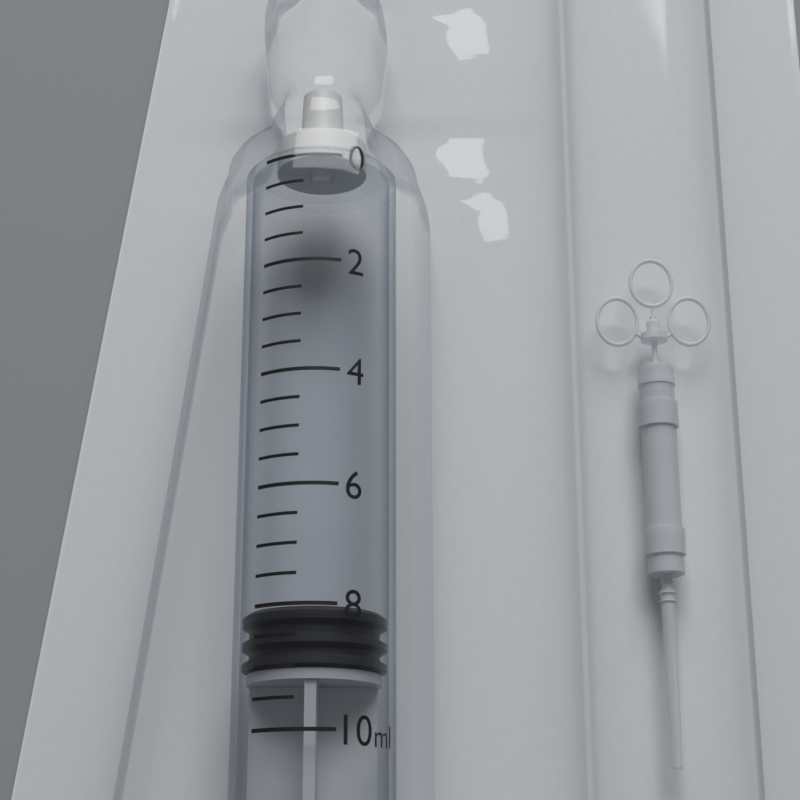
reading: 8.0 ml
